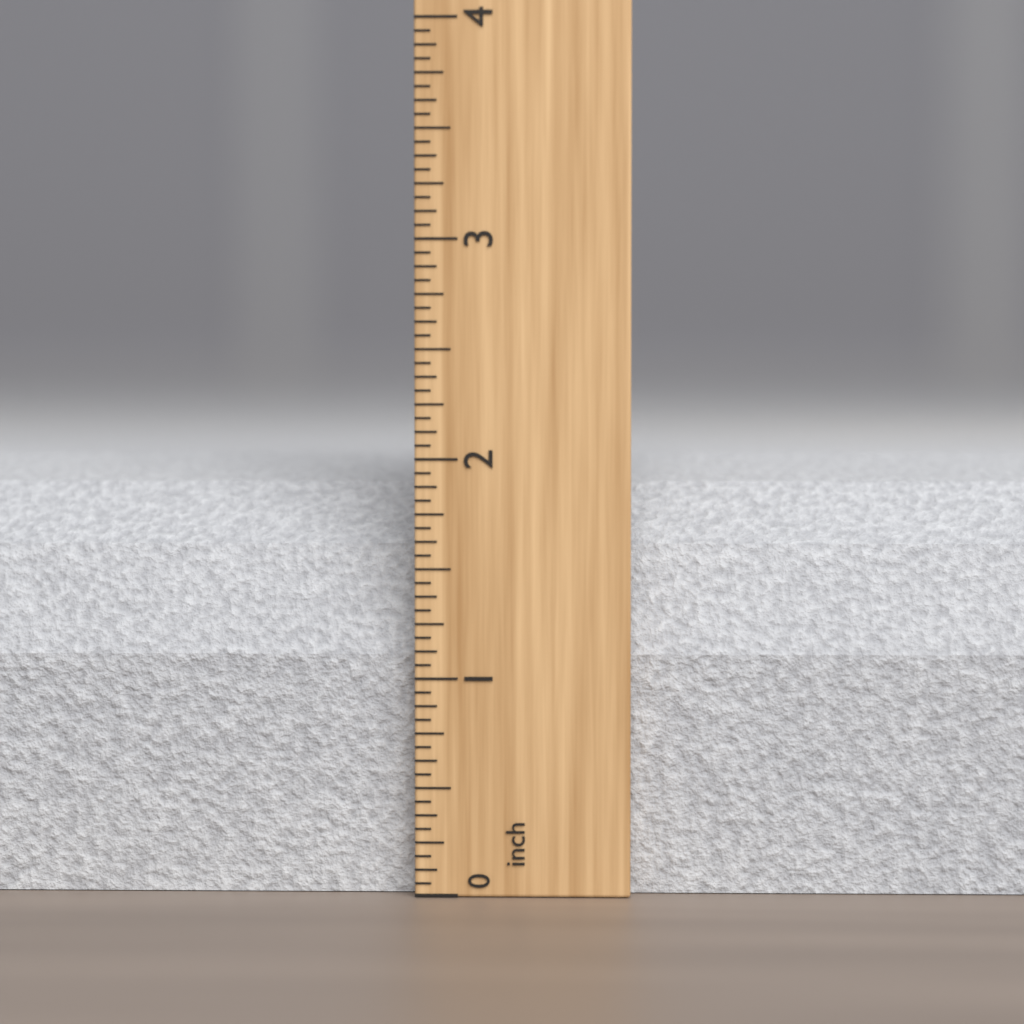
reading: 2.0000 inch
